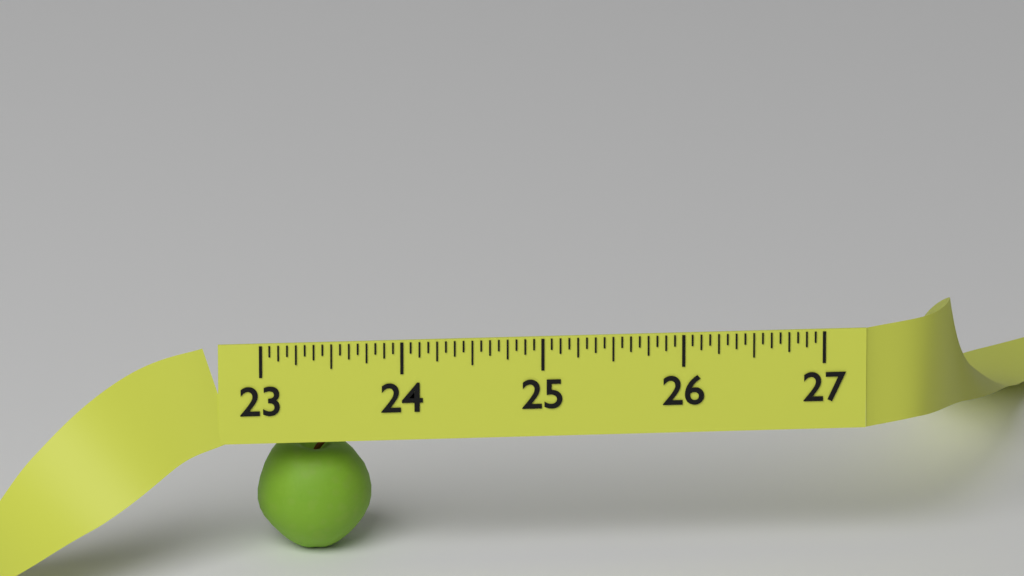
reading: 23.8125 (no unit)
